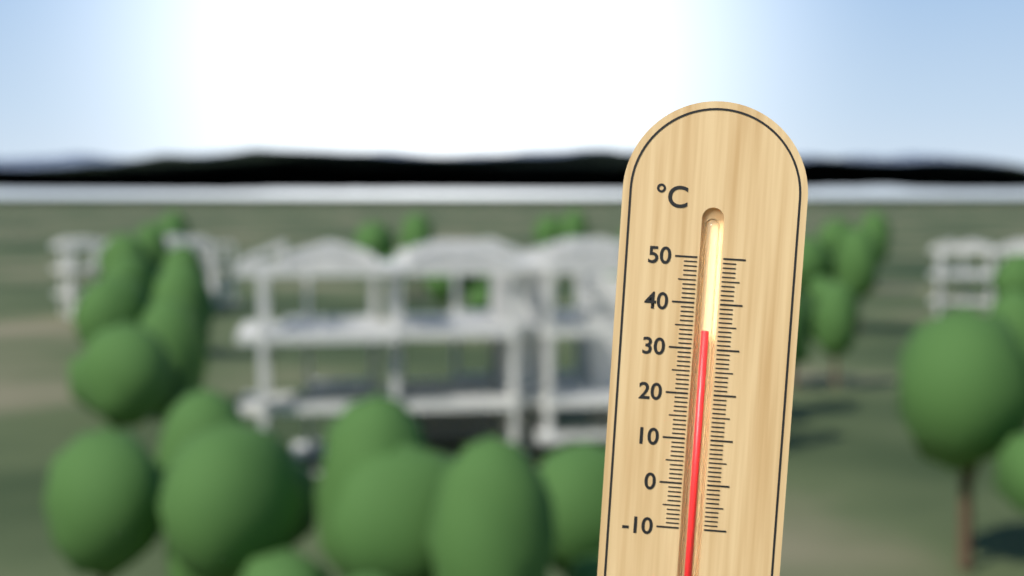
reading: 34 °C
